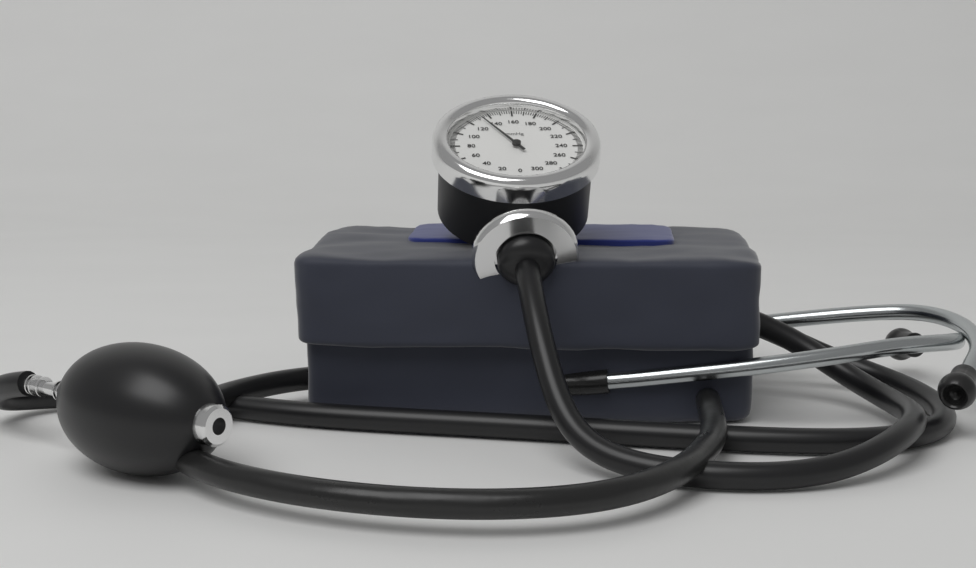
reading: 132 mmHg
